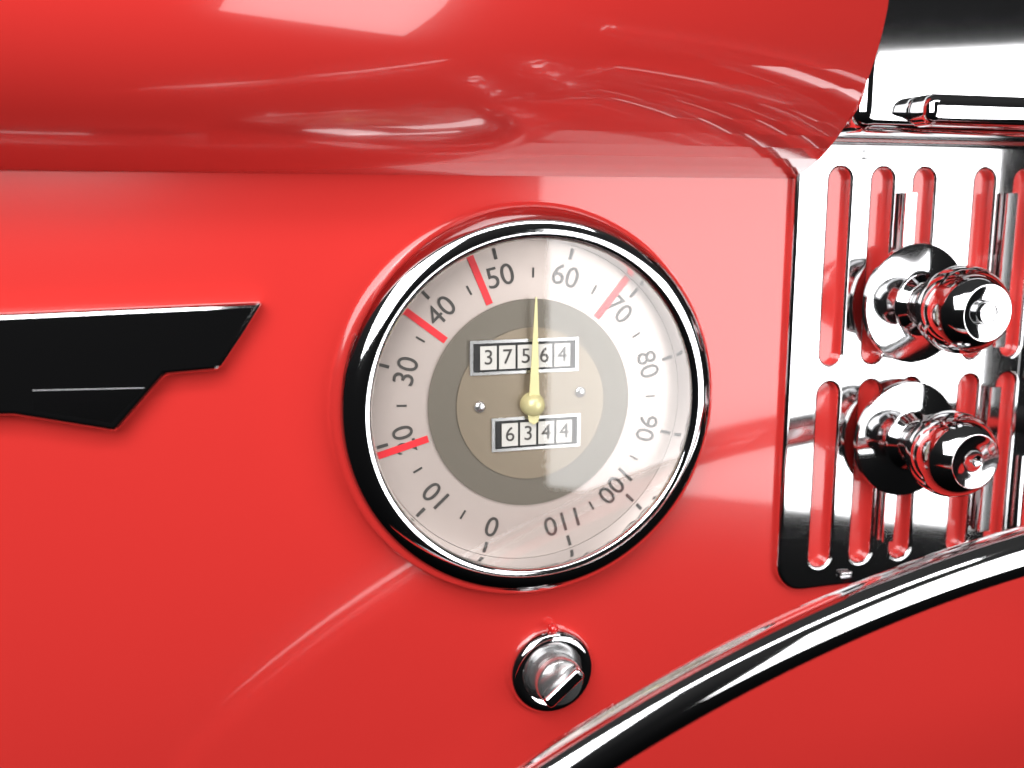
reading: 55 mph
